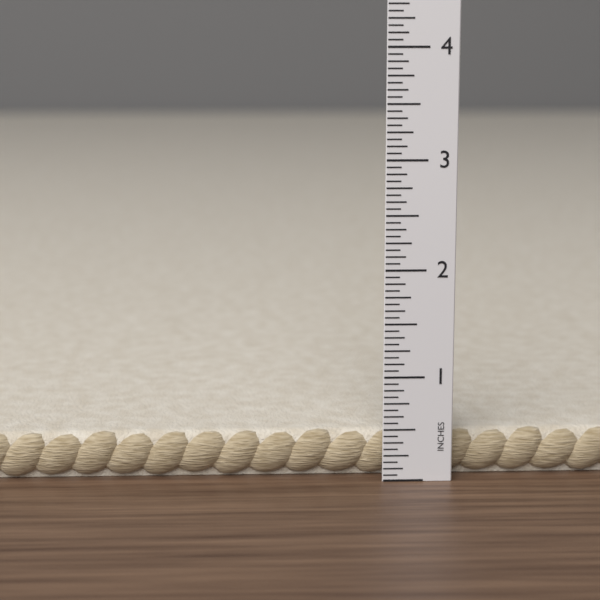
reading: 0.4375 in
